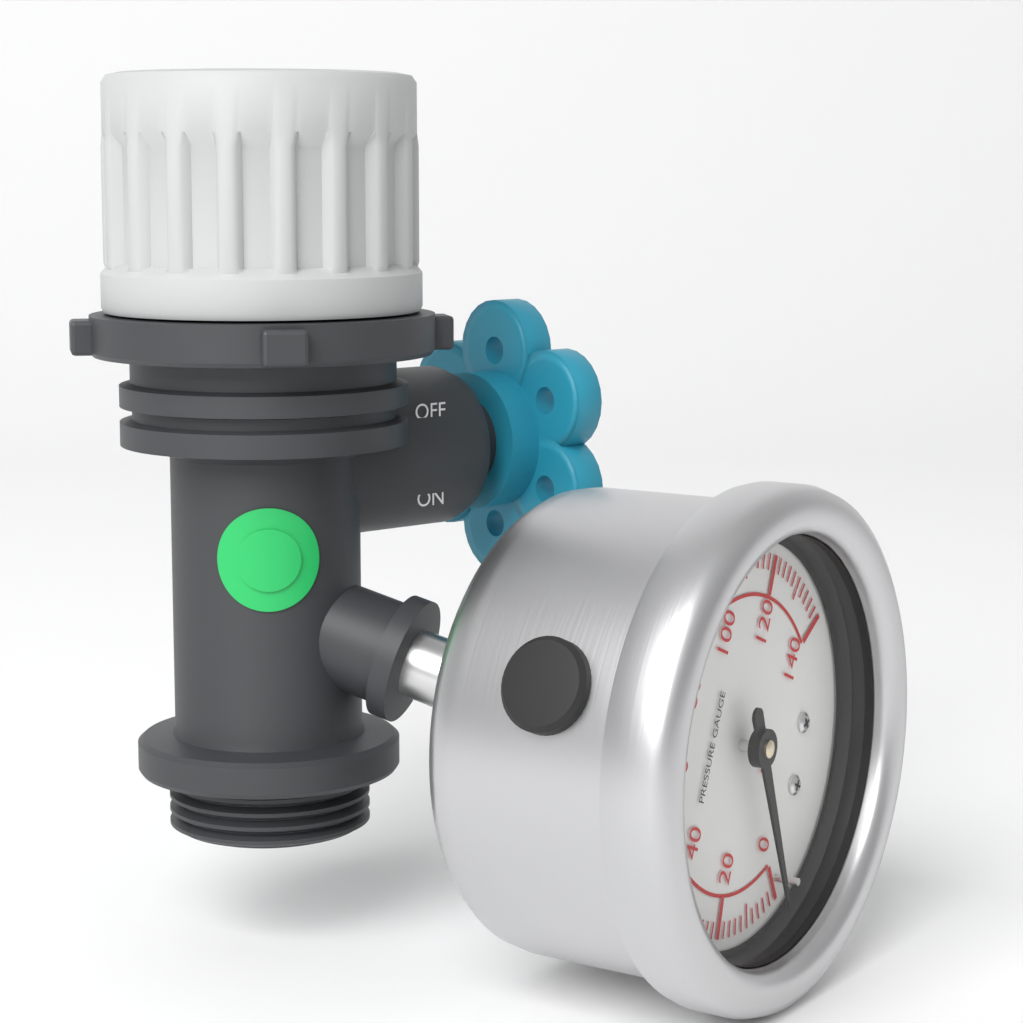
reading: 2 psi
